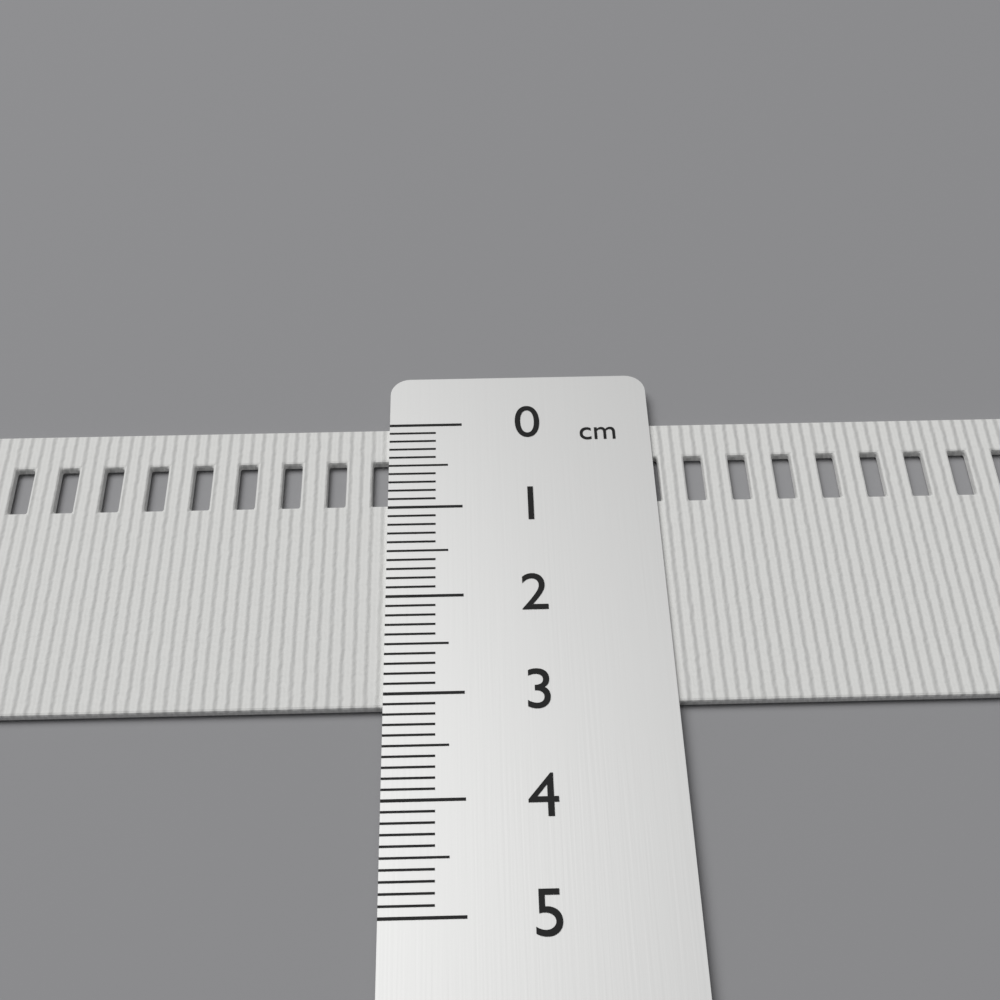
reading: 3.1 cm
